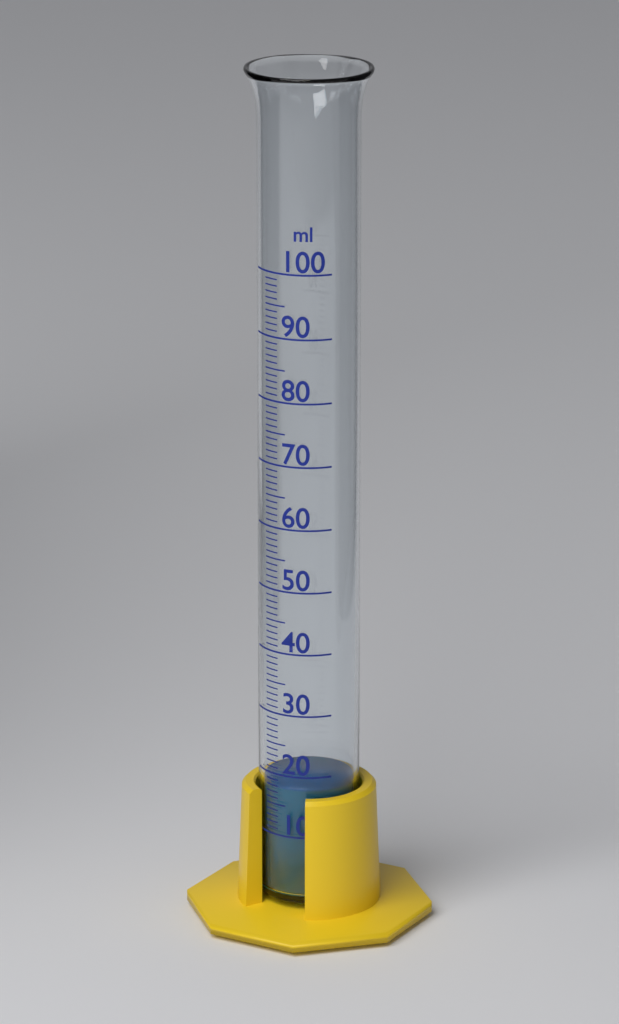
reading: 18 ml
